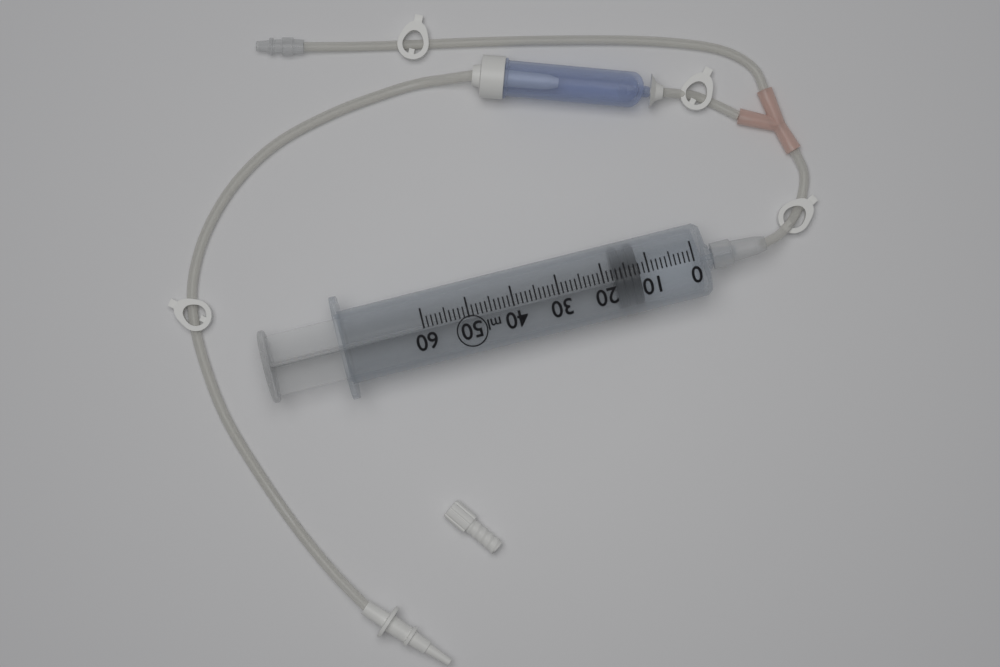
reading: 12 ml
